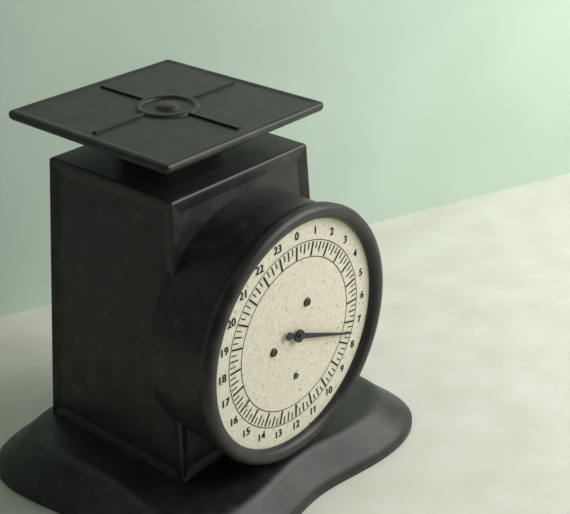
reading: 7.50 lb
